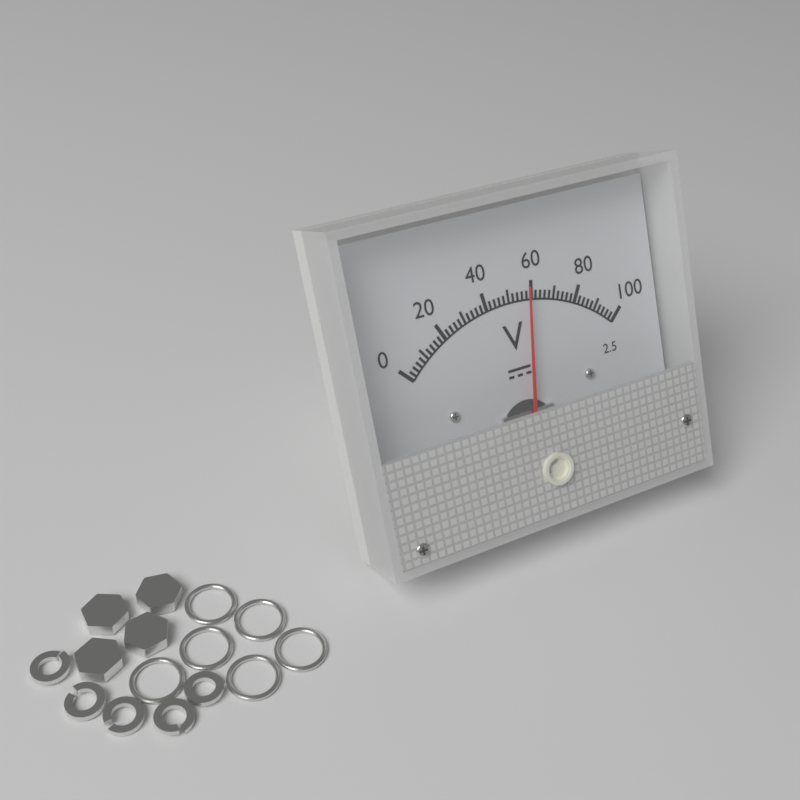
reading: 58 V
